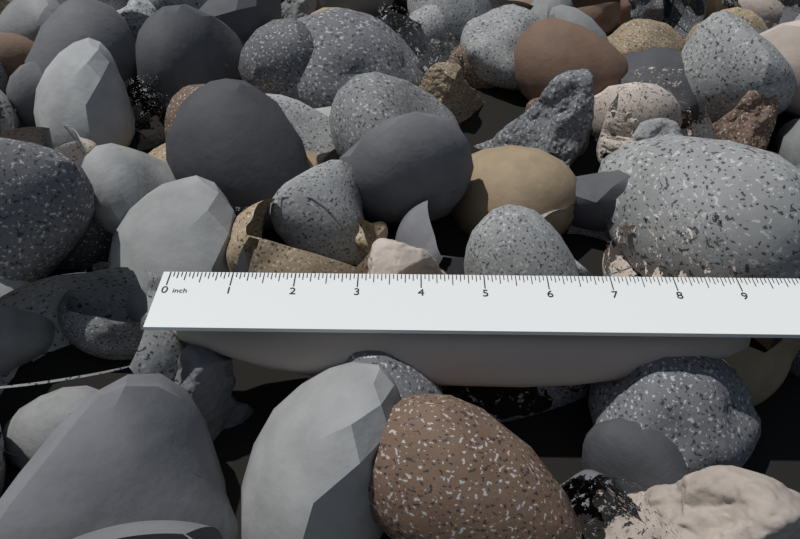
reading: 9.2500 in
